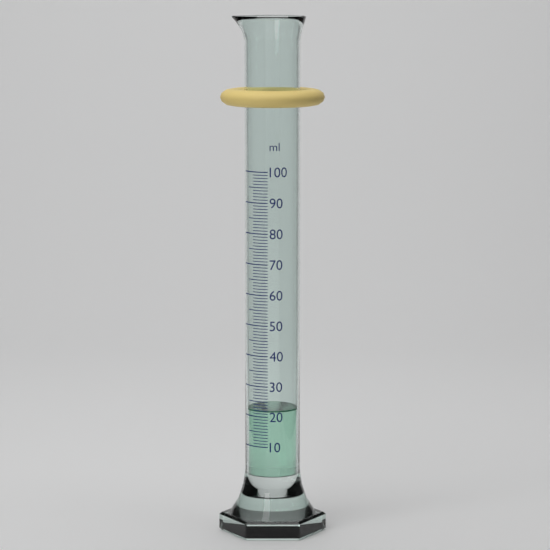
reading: 22 ml
